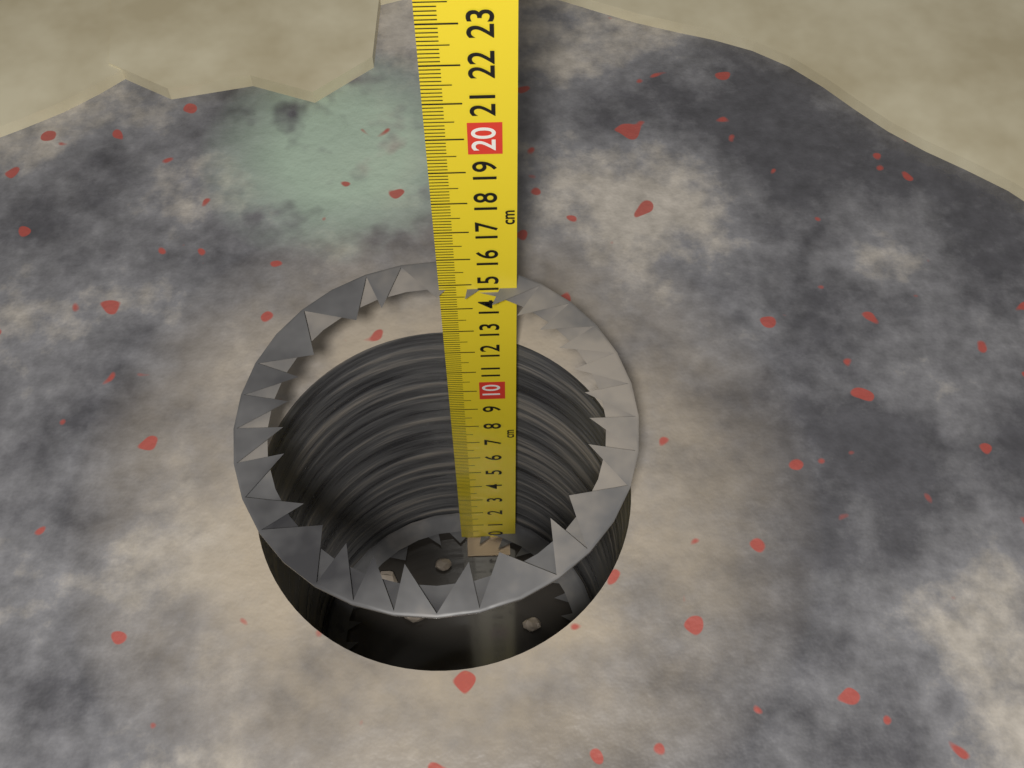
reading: 14.8 cm
